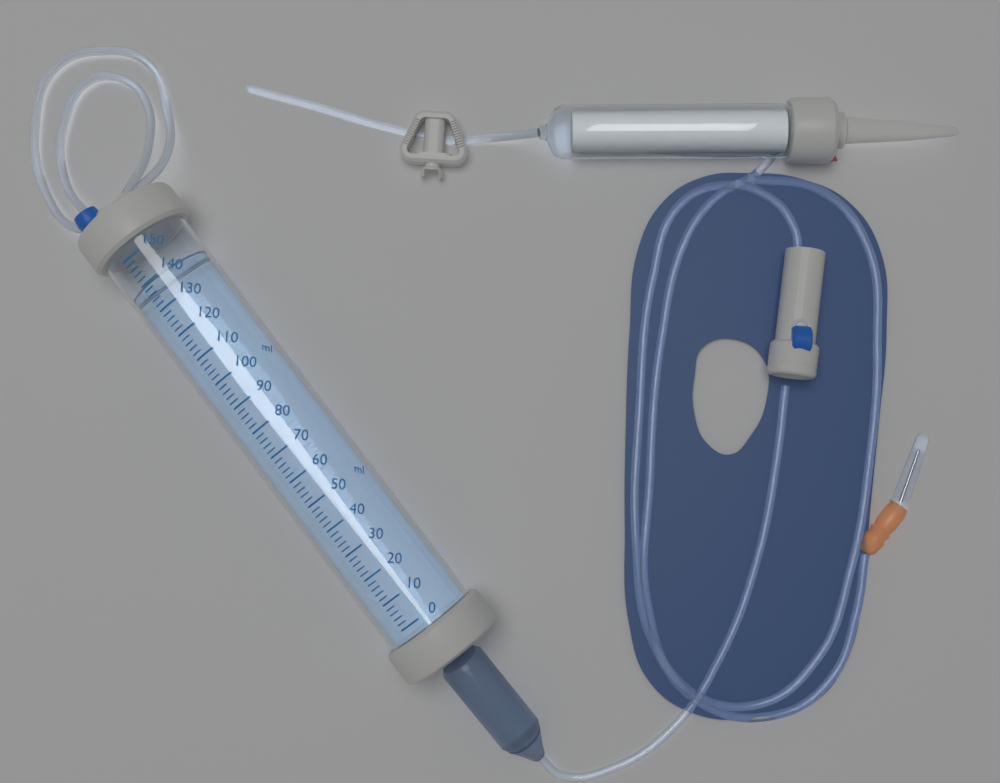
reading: 140 ml
